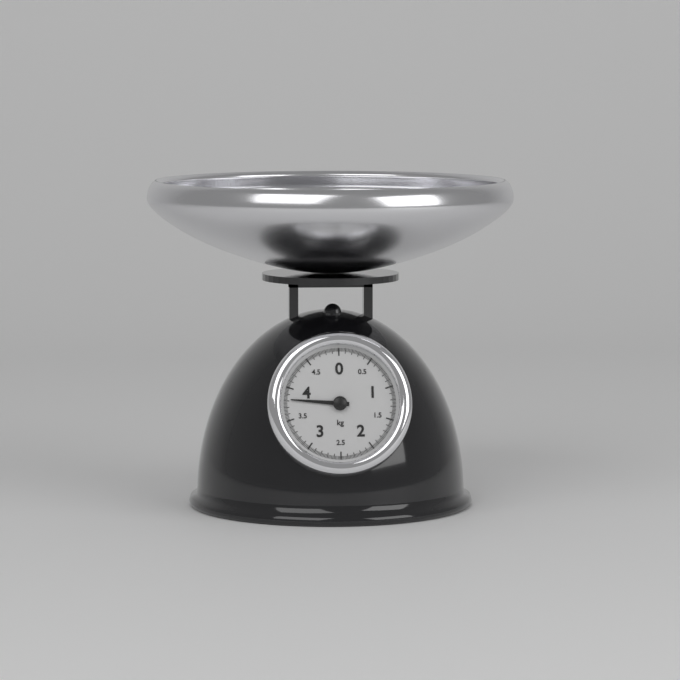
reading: 3.82 kg
